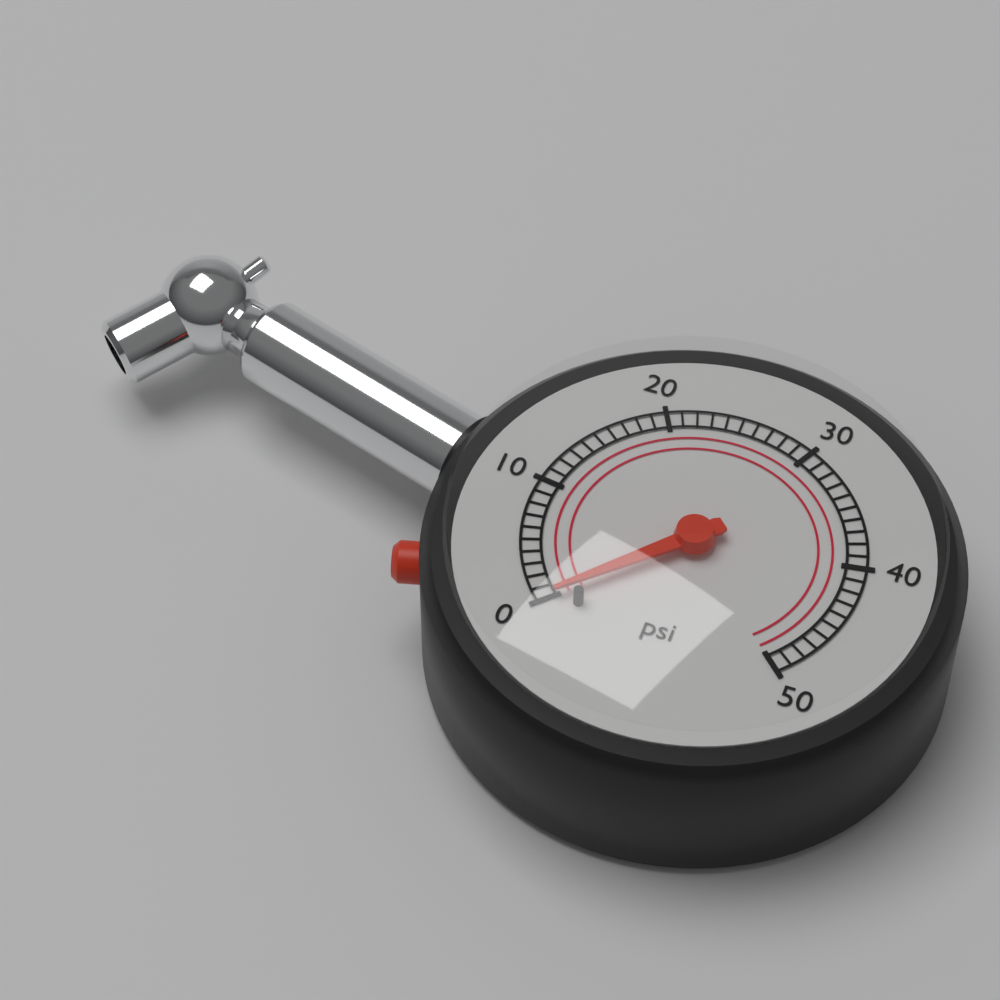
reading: 0 psi
